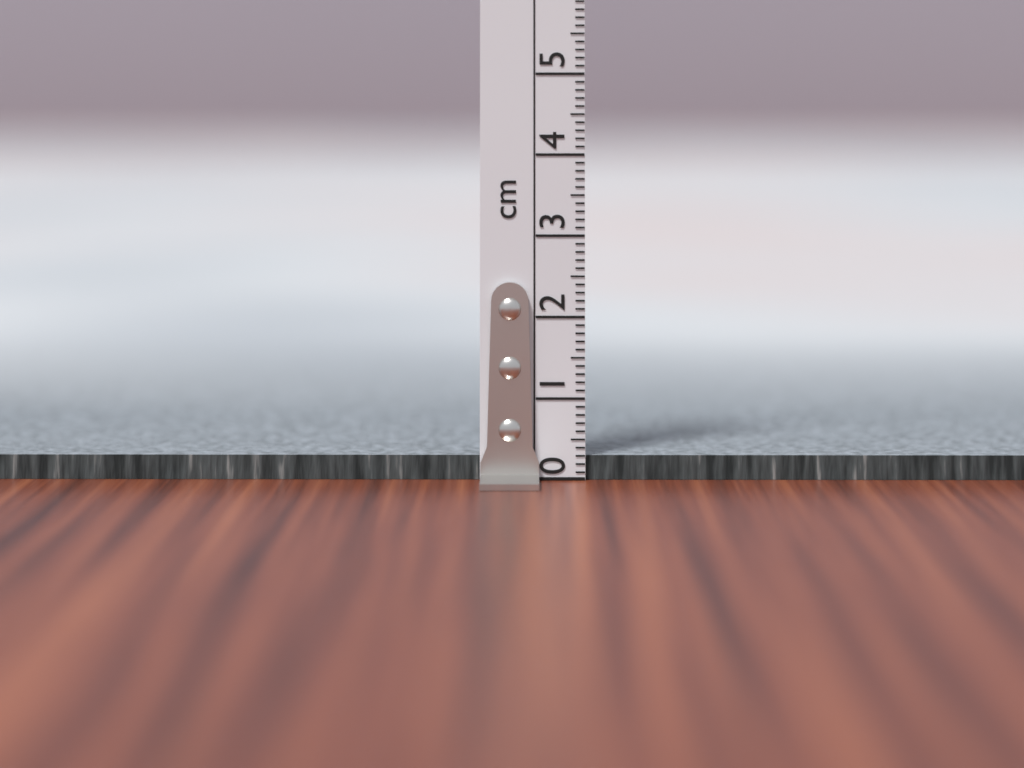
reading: 0.3 cm
